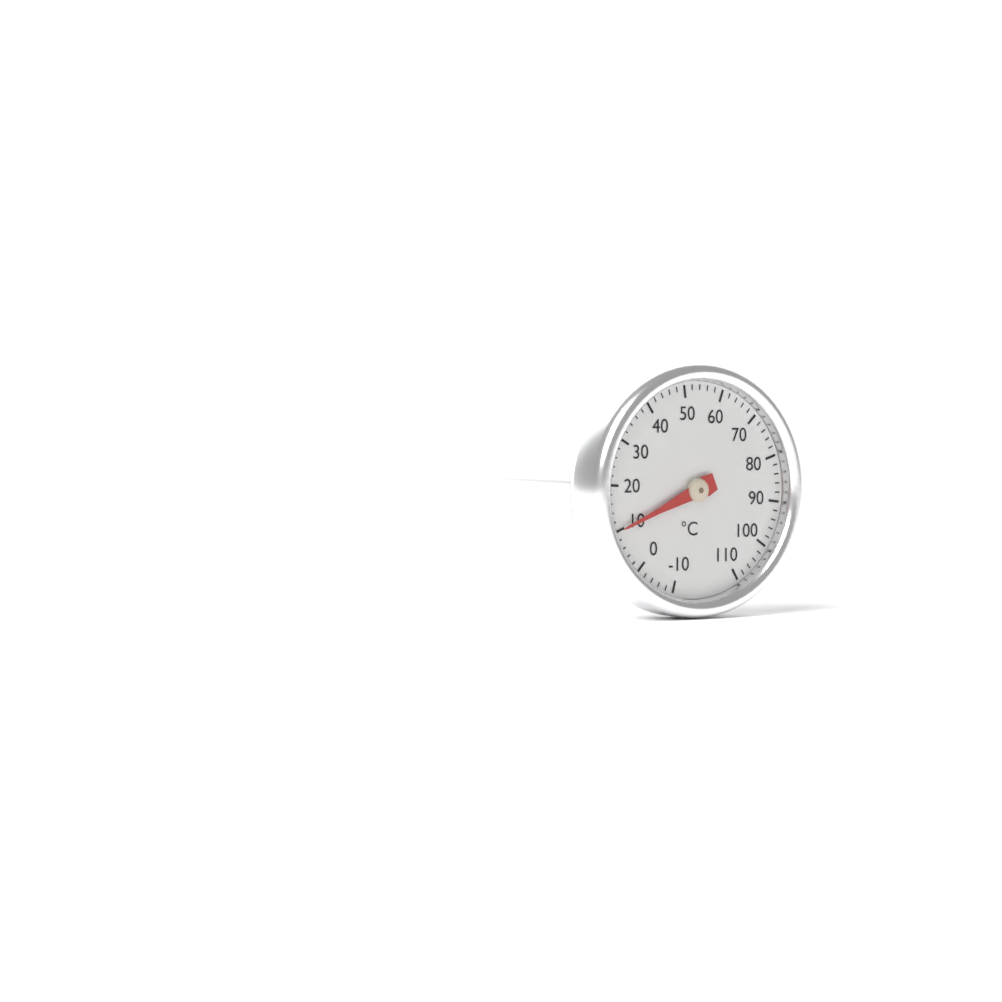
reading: 10 °C
